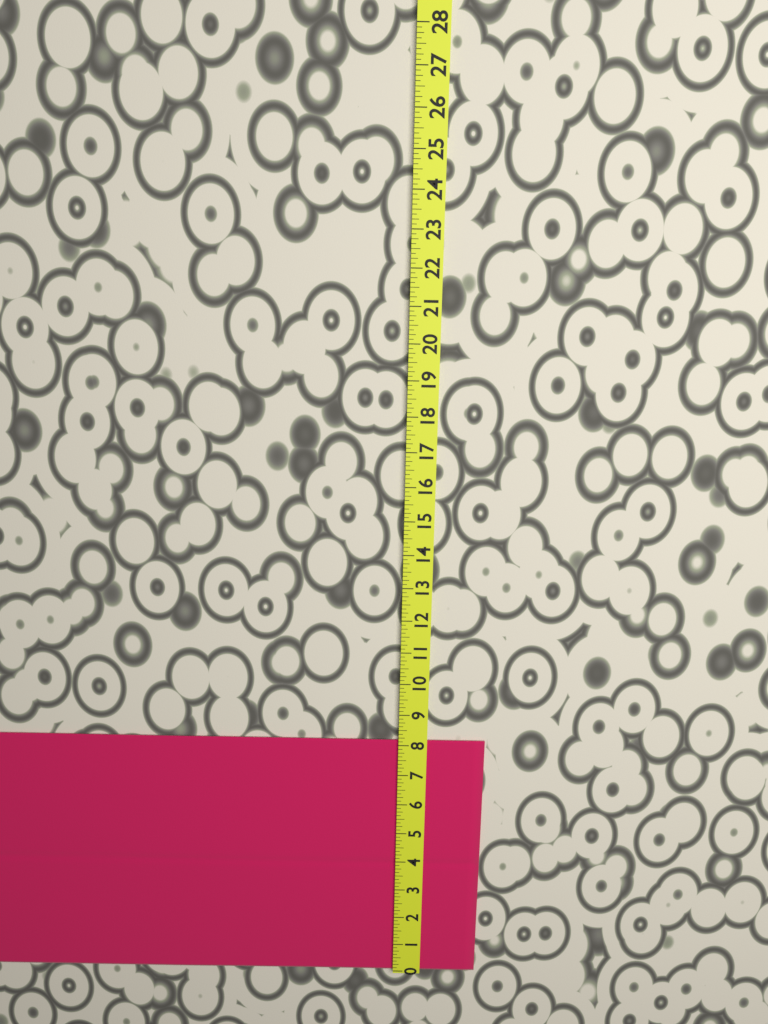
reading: 8.125 (no unit)
